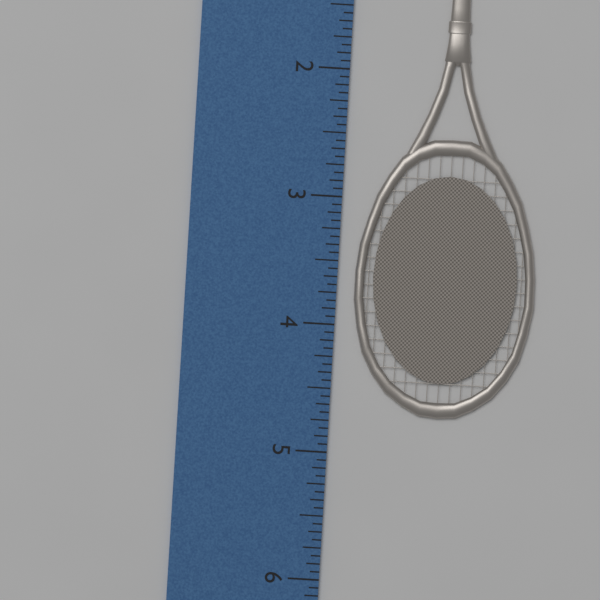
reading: 4.6875 inch
